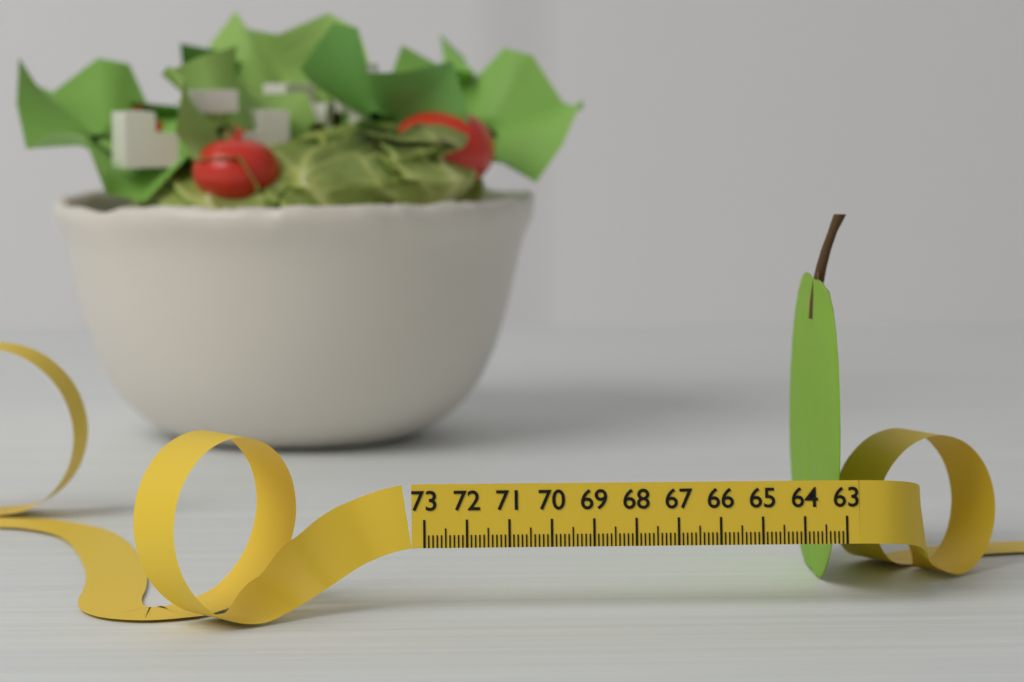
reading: 63.2 (no unit)
